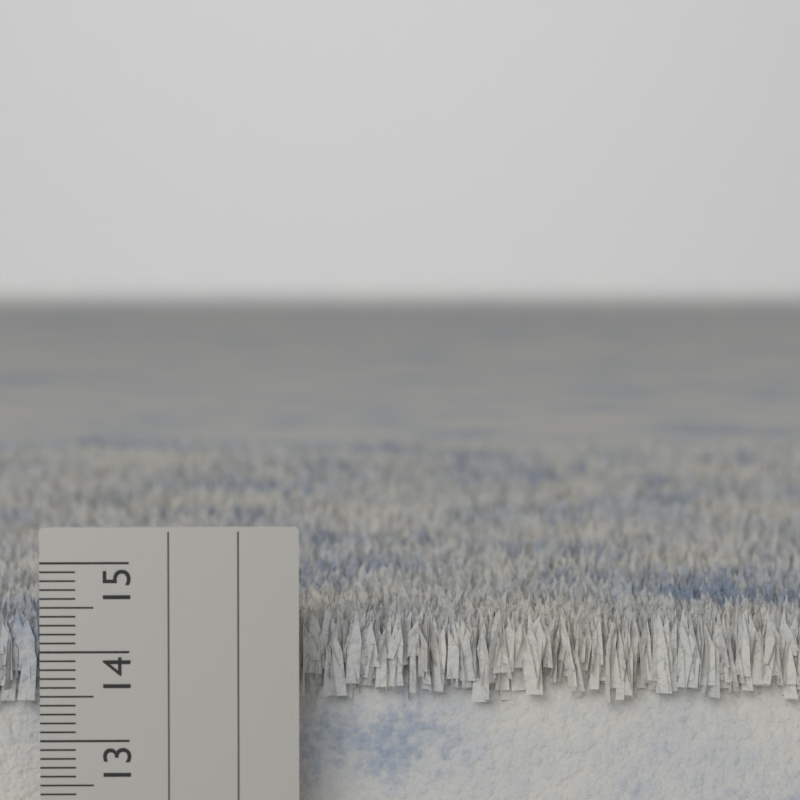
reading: 14.4 cm
